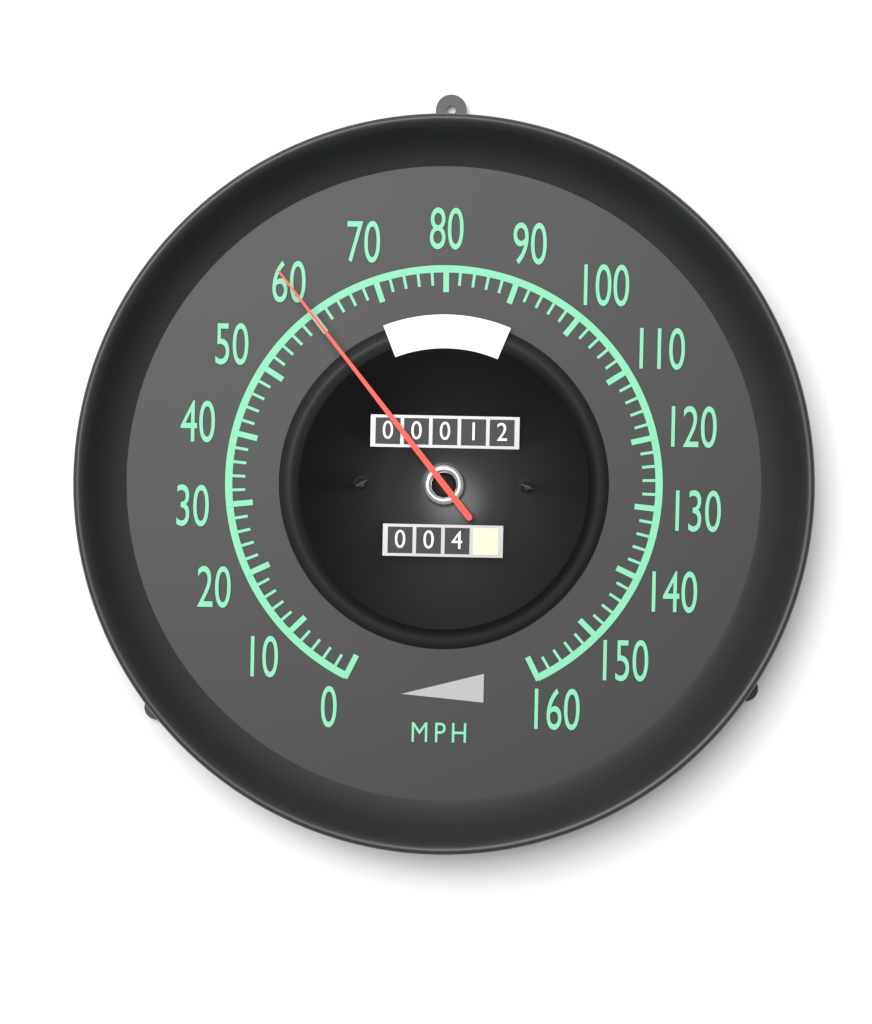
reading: 60 mph
